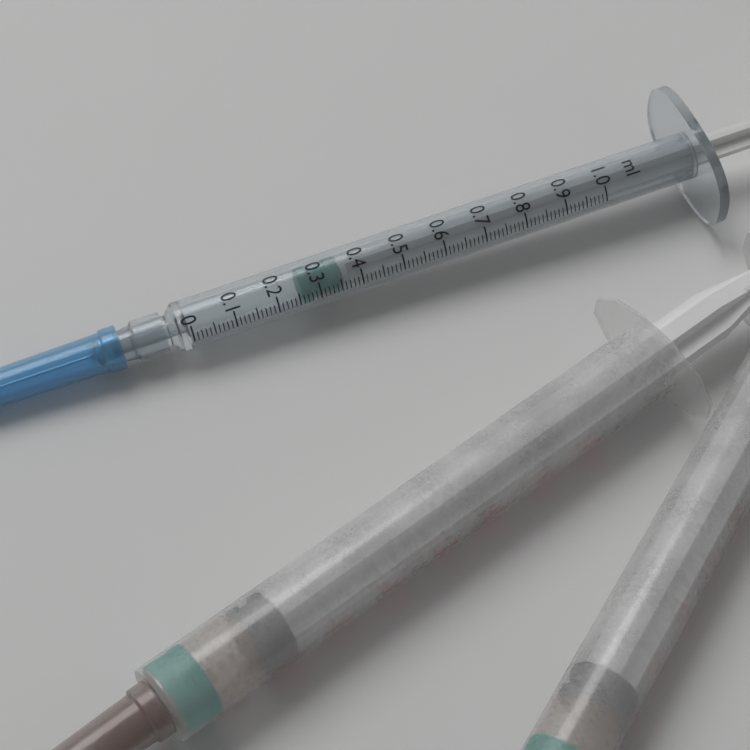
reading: 0.26 ml
